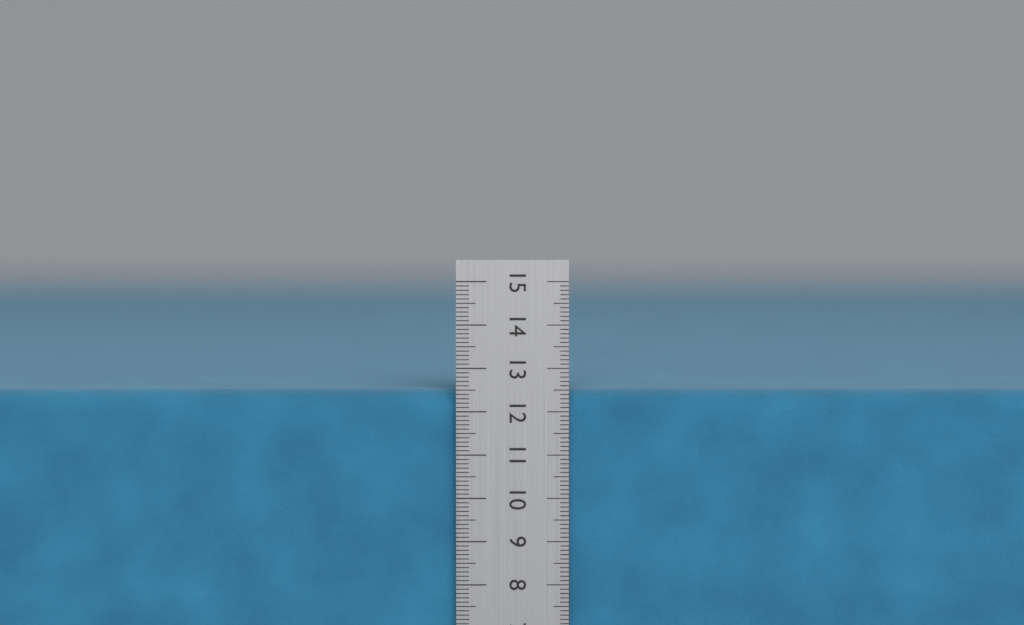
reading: 12.5 cm
